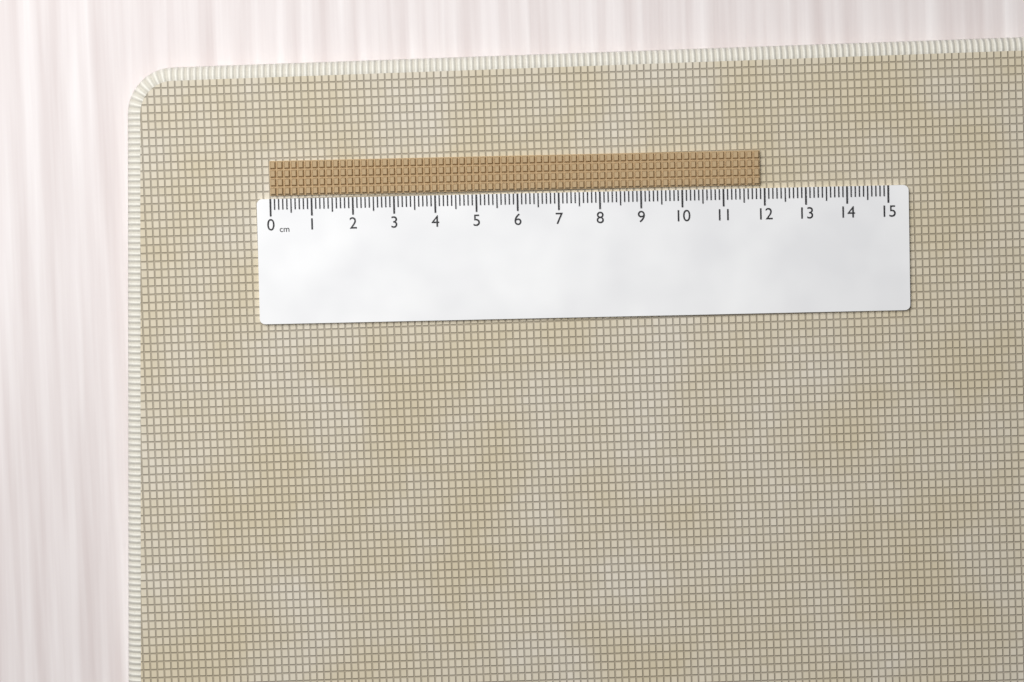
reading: 11.9 cm
